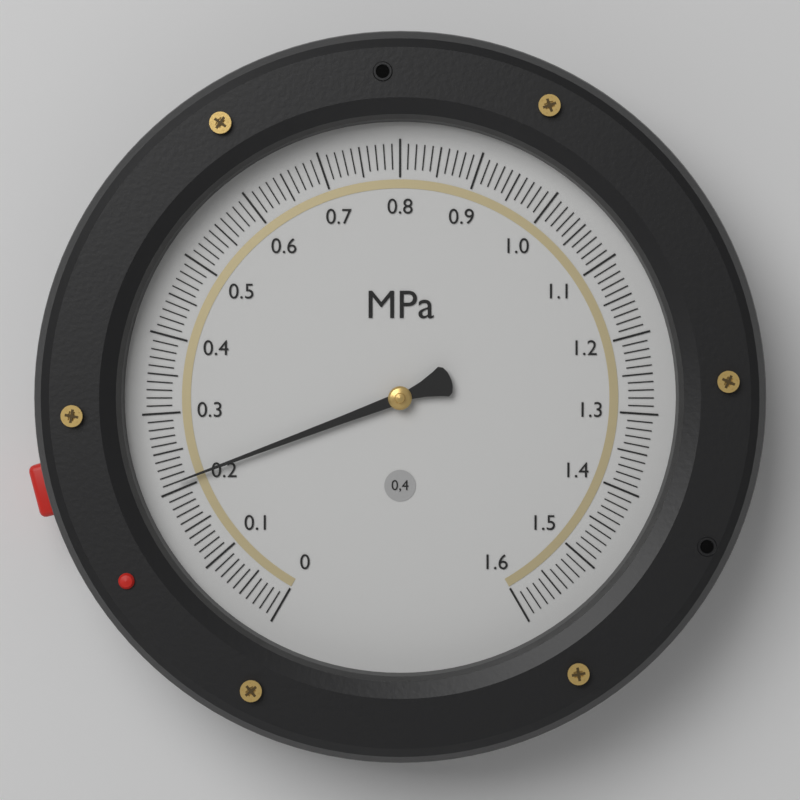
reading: 0.21 MPa
